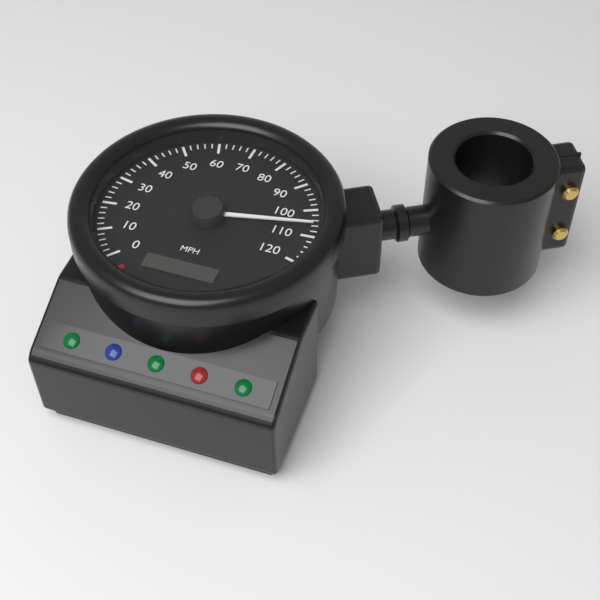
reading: 106 mph
